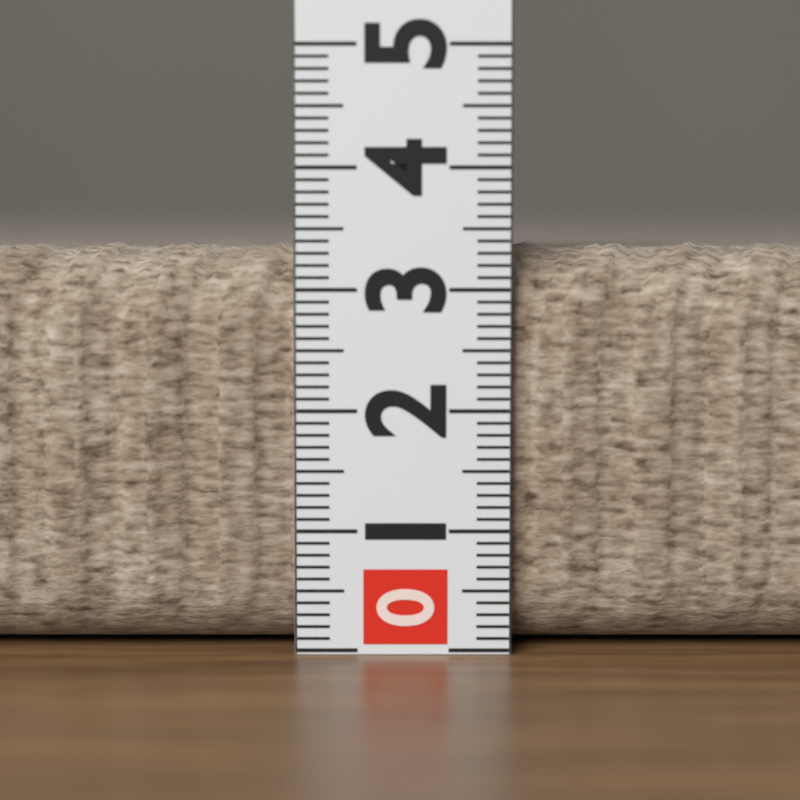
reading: 3.4 (no unit)
